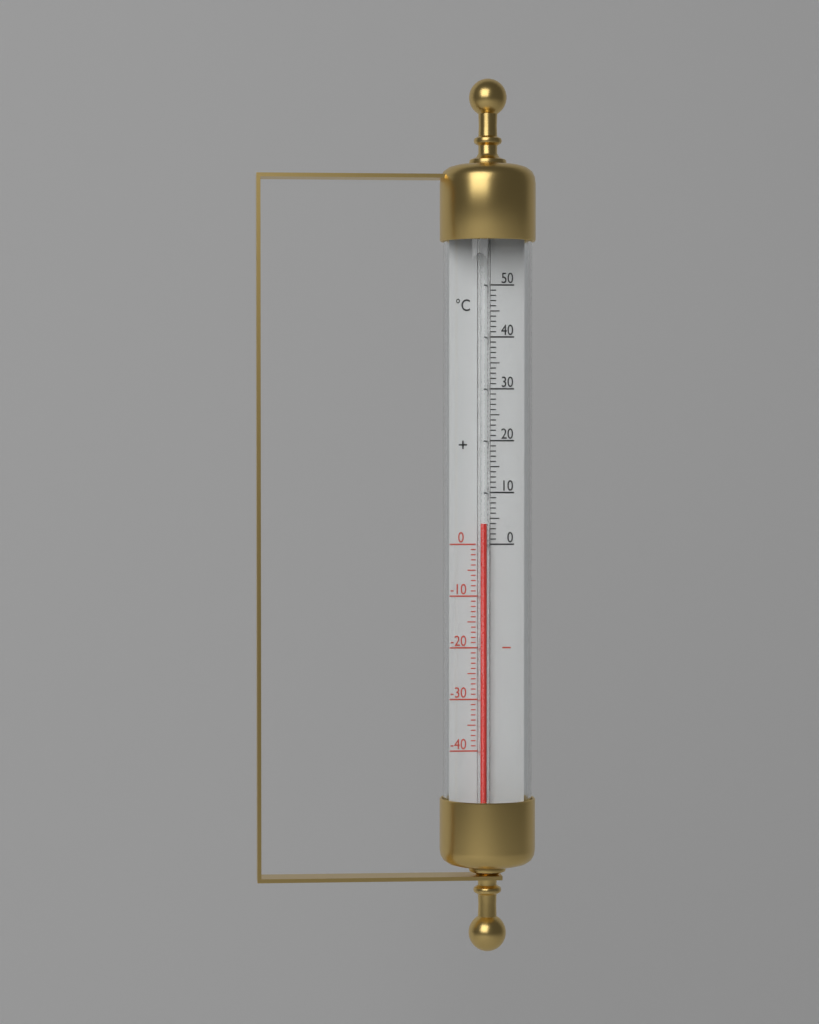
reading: 4 °C
